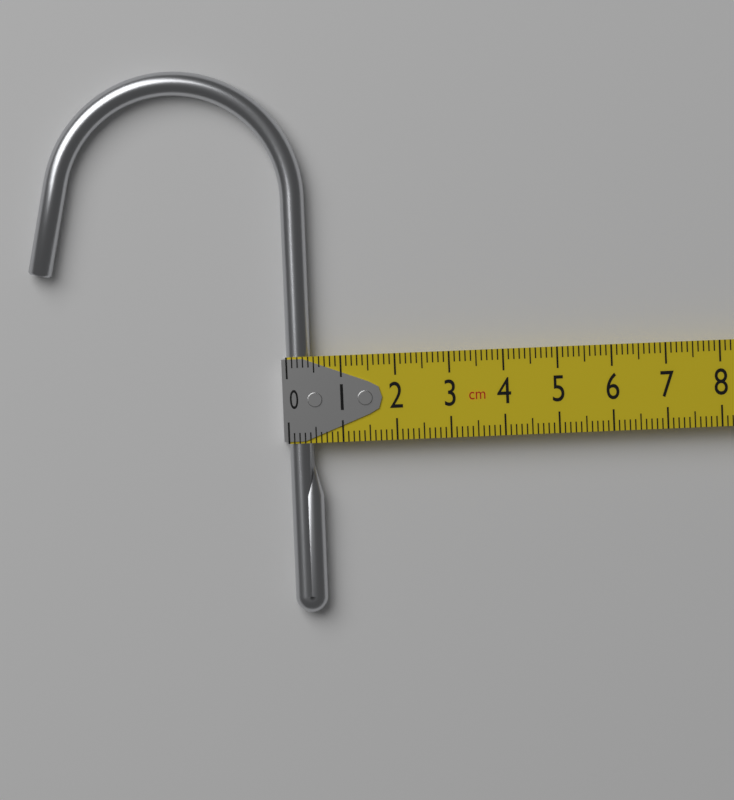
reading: 0.6 cm
